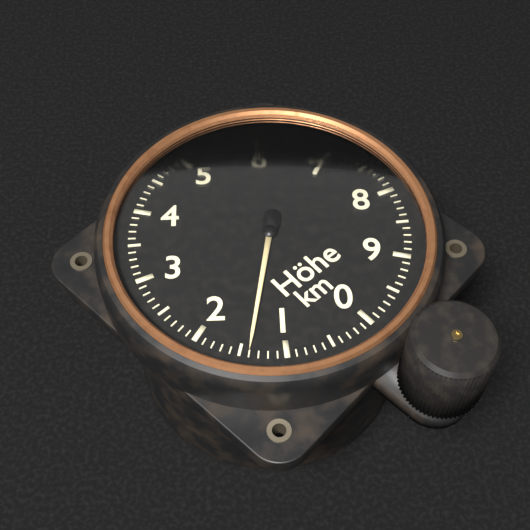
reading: 1.4 km
